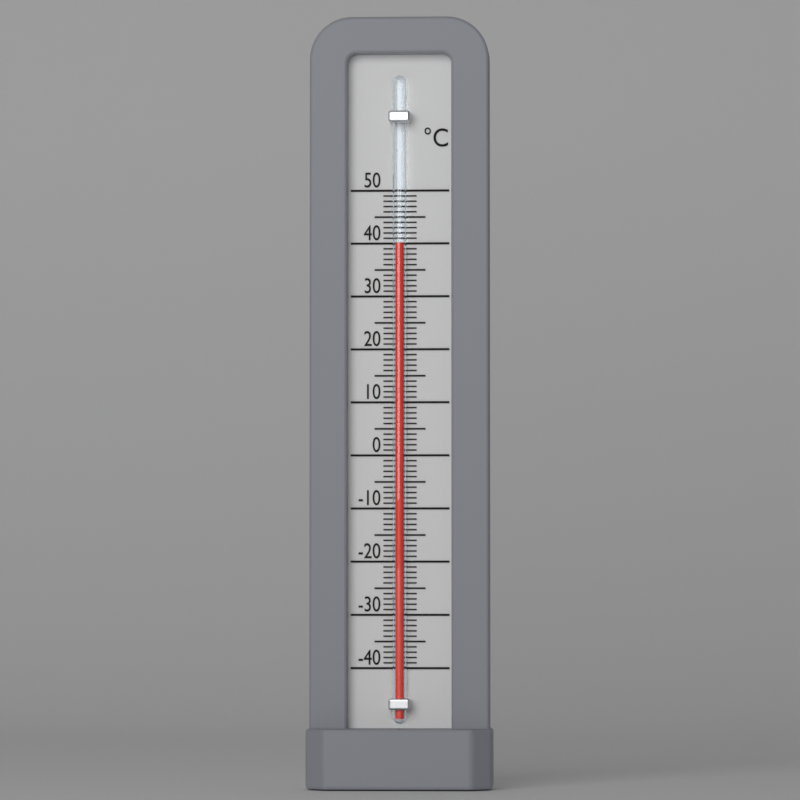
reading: 40 °C
